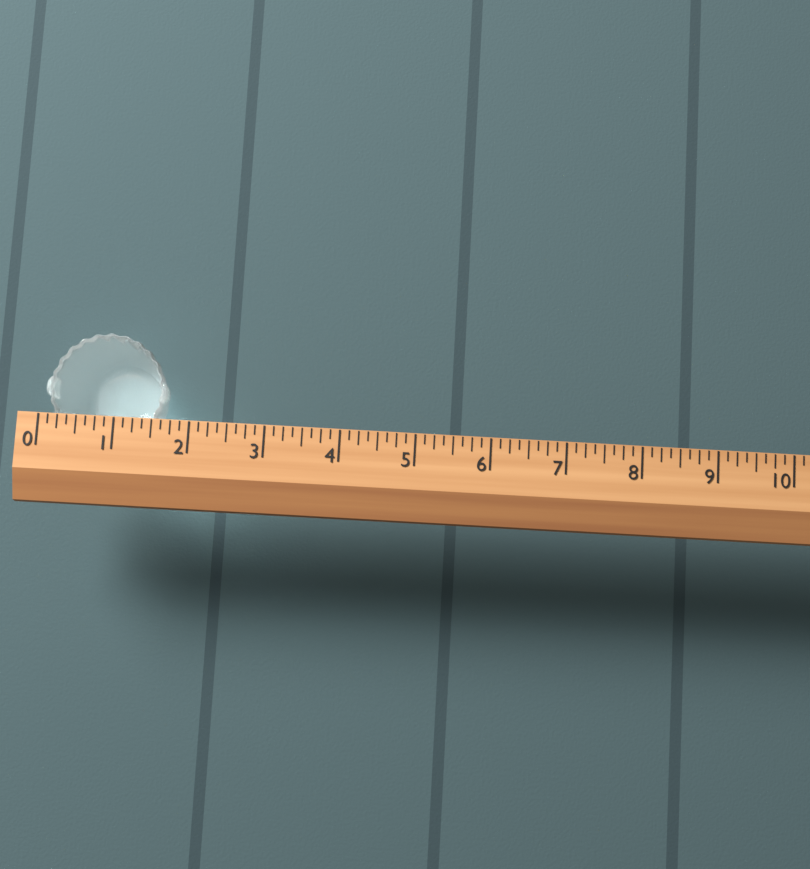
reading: 1.625 (no unit)
